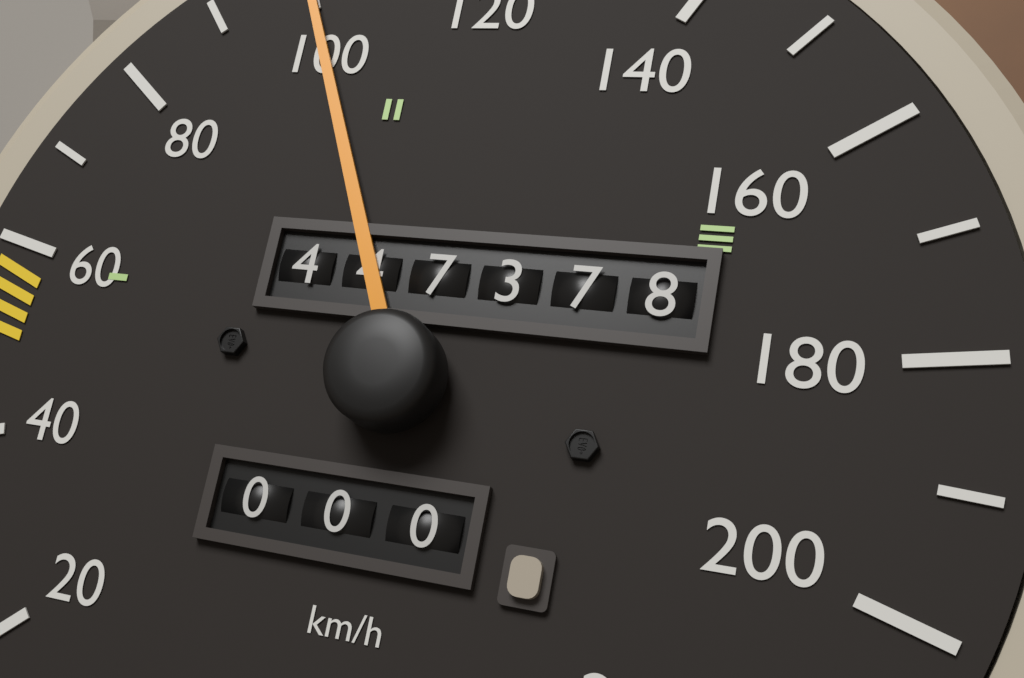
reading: 100 km/h
